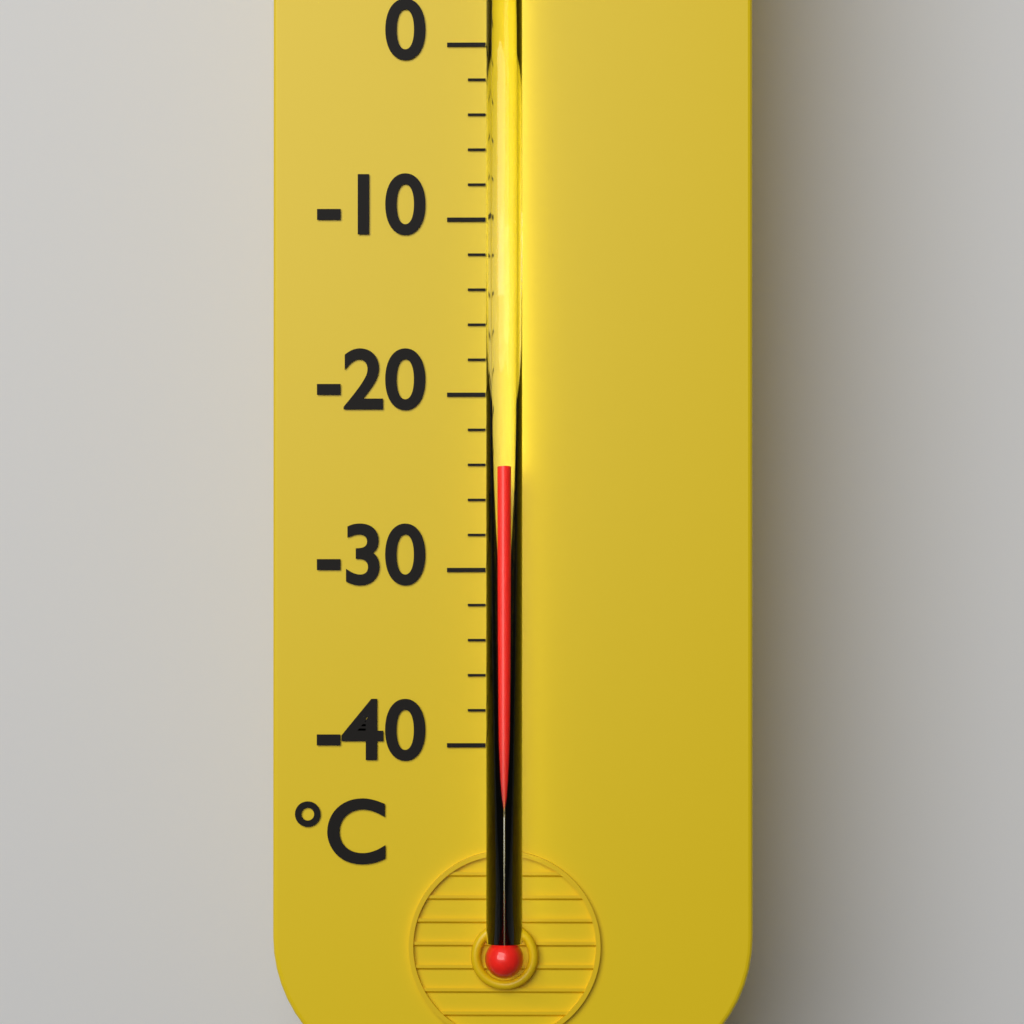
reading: -24 °C
